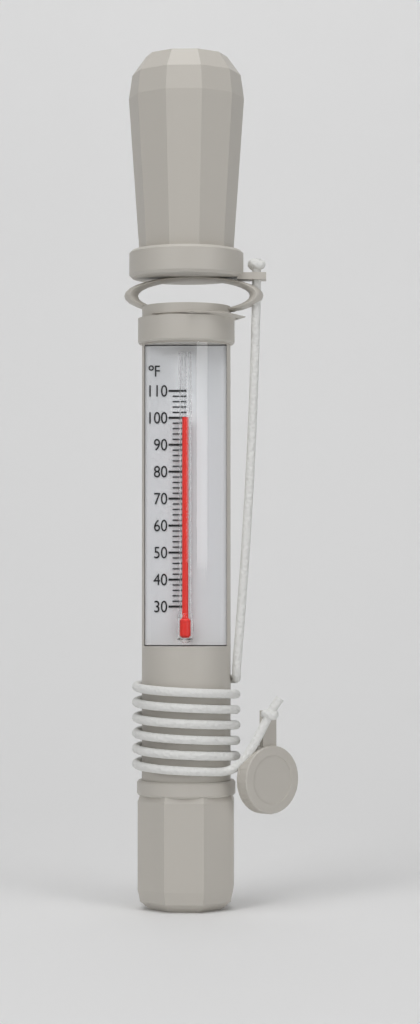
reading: 100 °F
